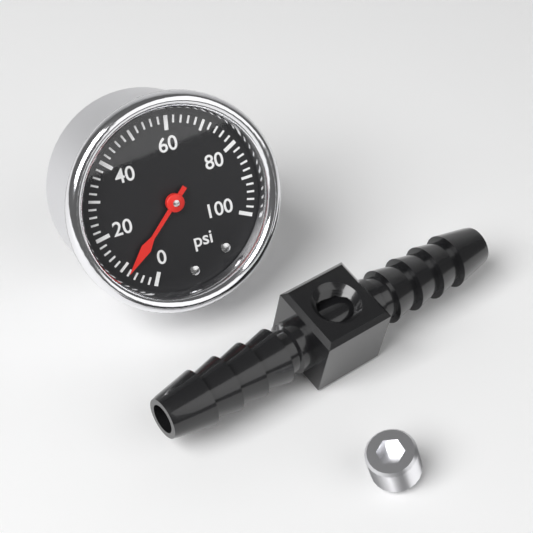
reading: 8 psi
